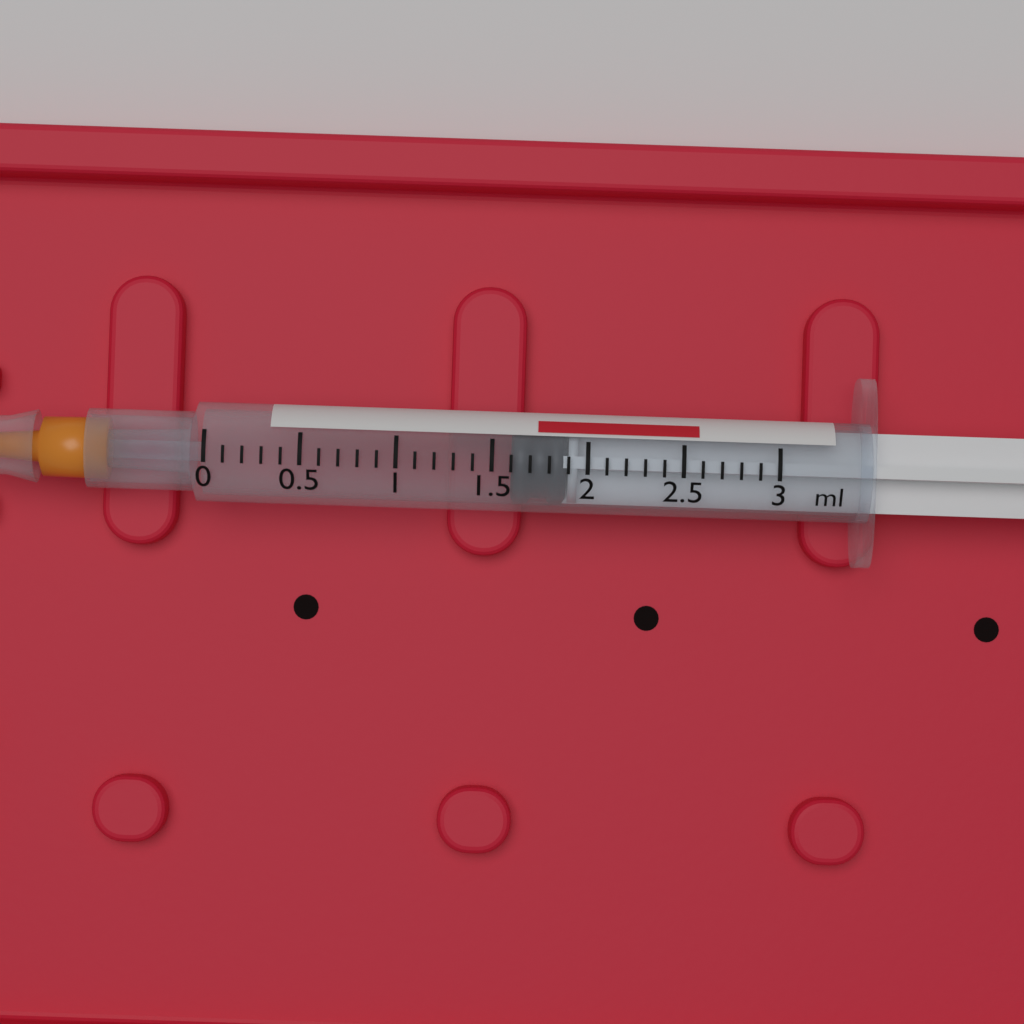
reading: 1.6 ml
